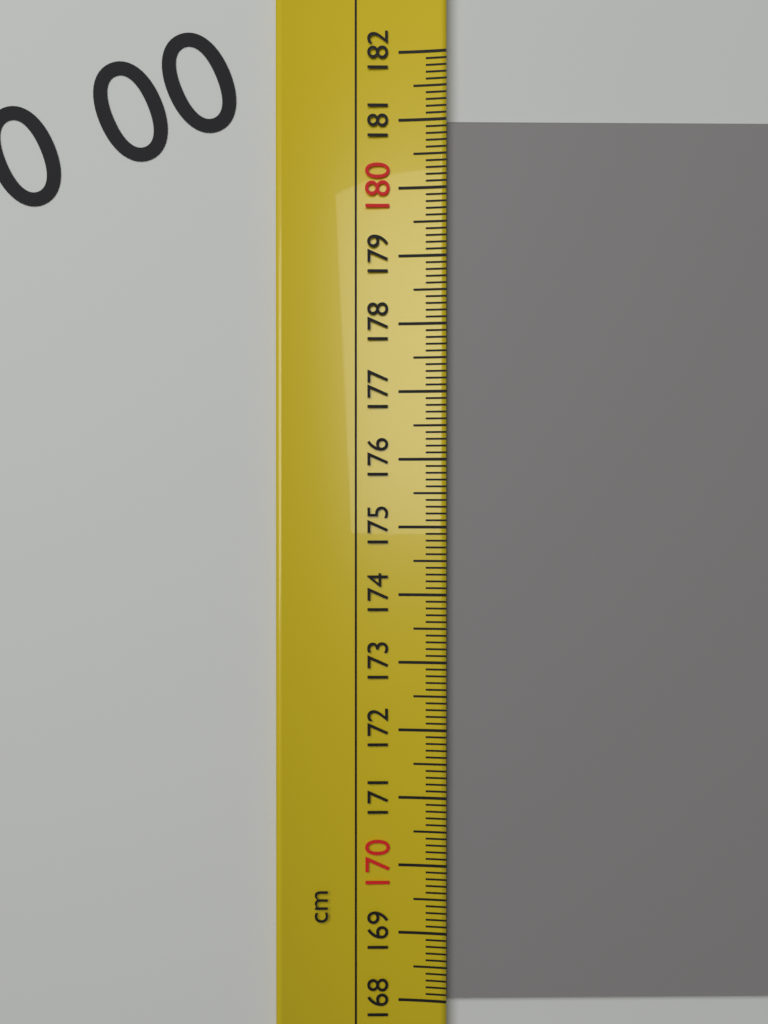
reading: 181.0 cm
